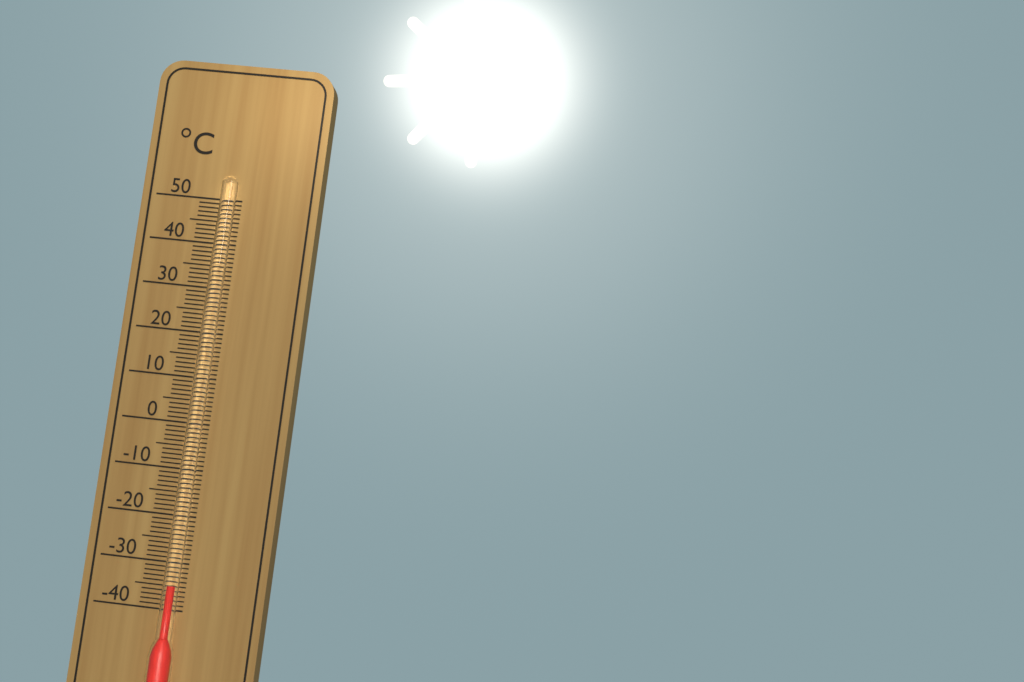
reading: -35 °C
